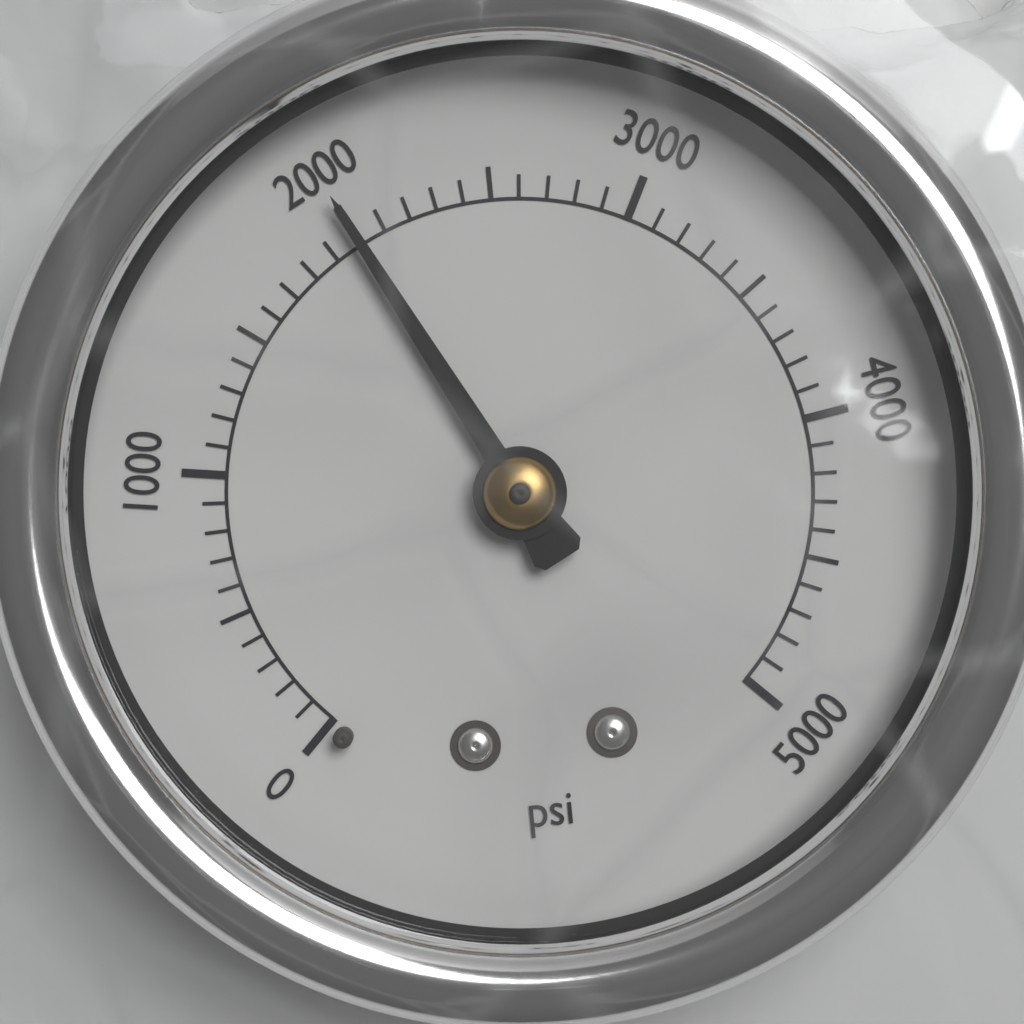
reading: 2000 psi
